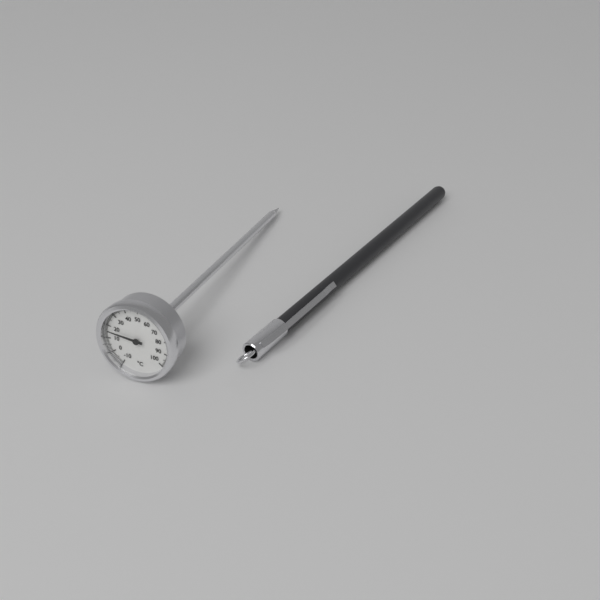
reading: 16 °C
